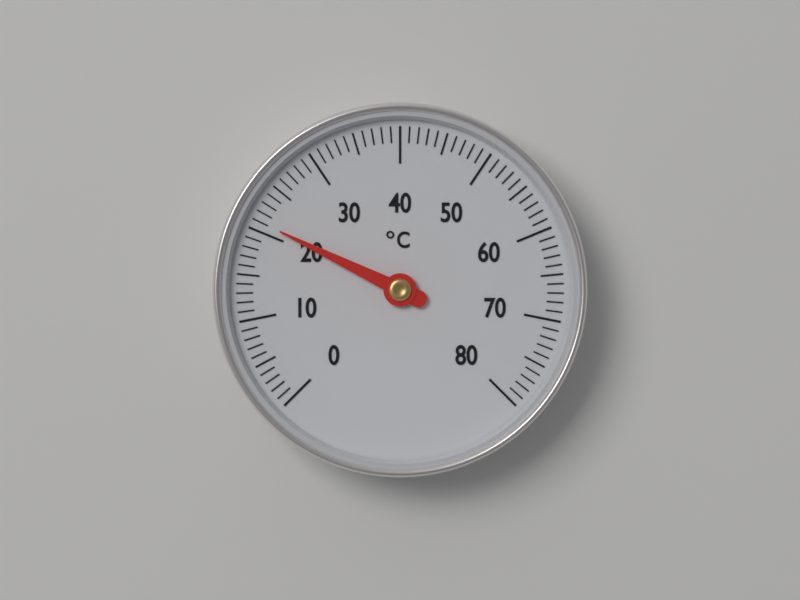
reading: 21 °C
